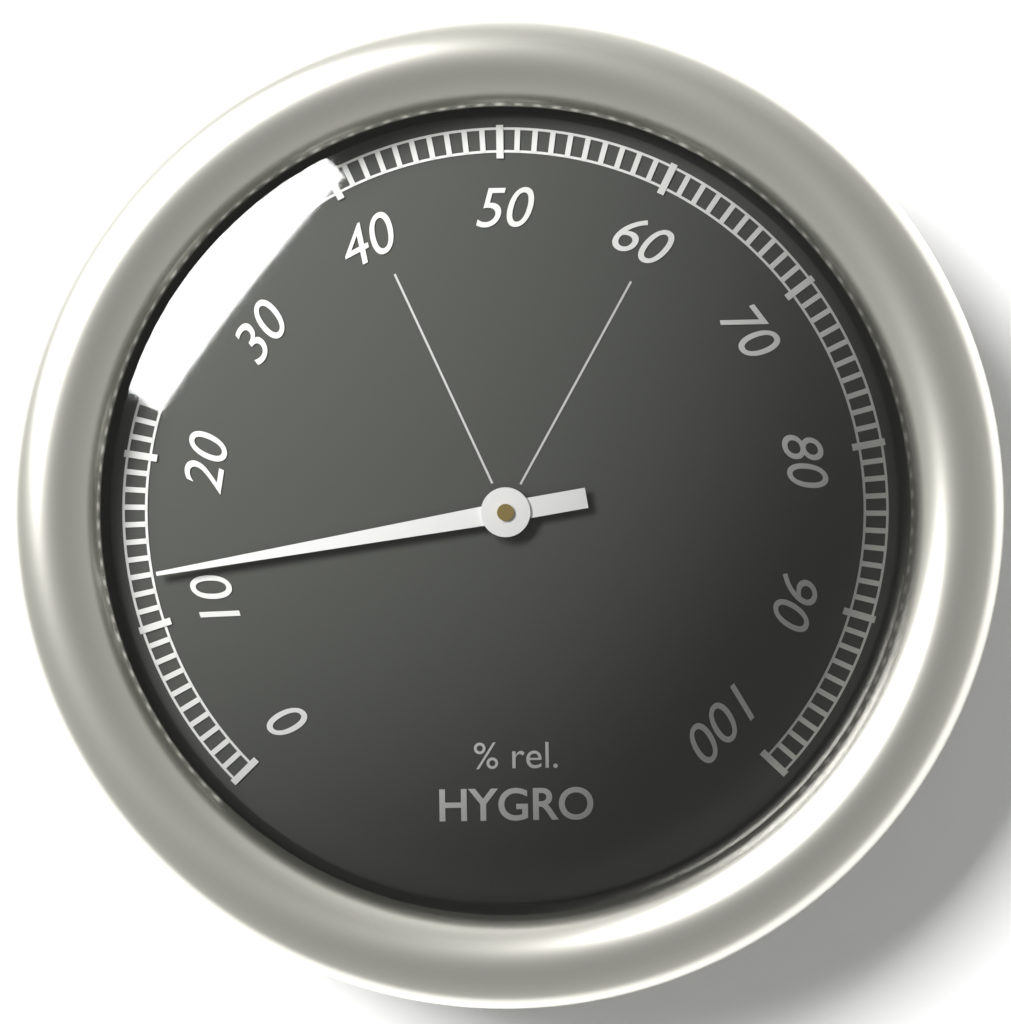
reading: 13 %
